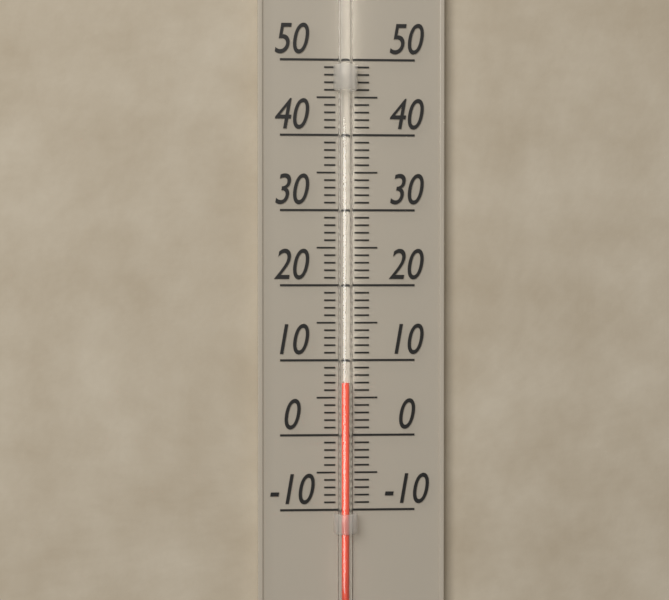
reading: 7 (no unit)
